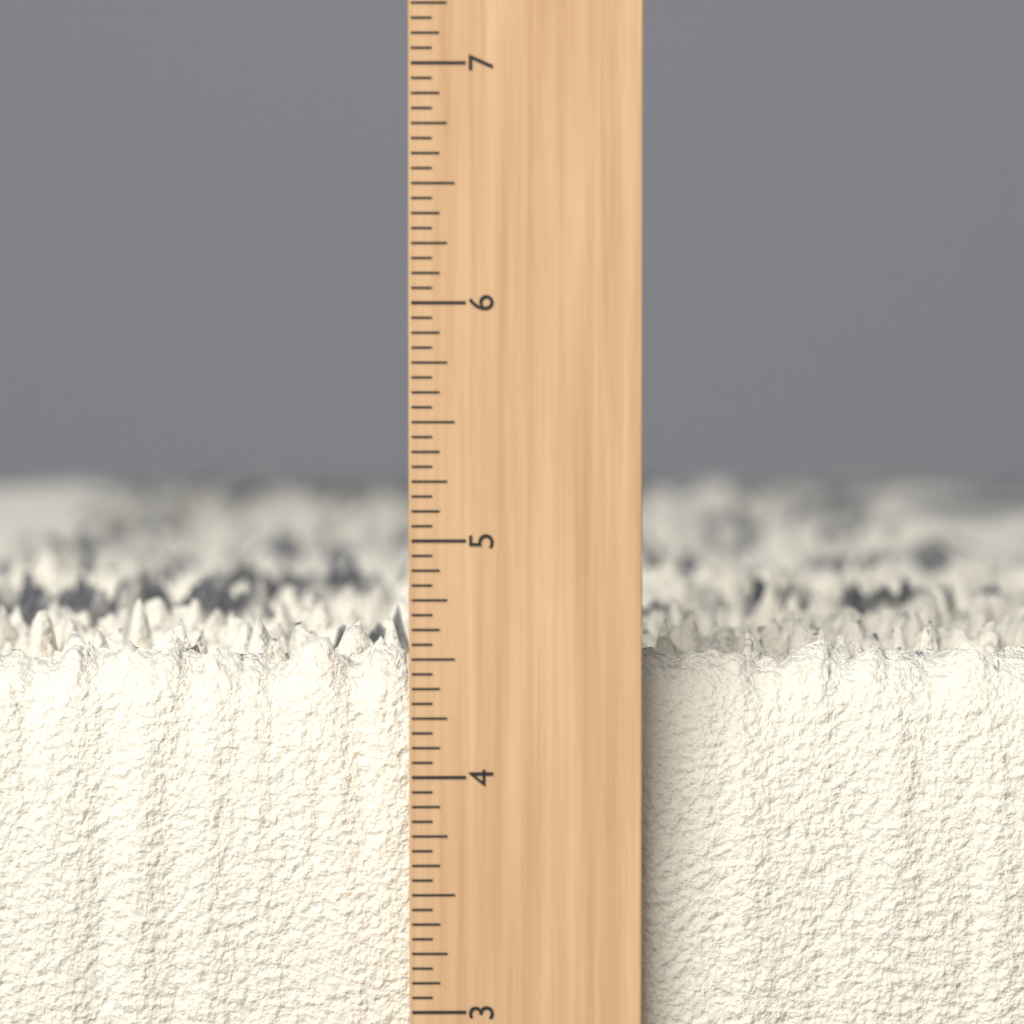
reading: 4.6250 inch
